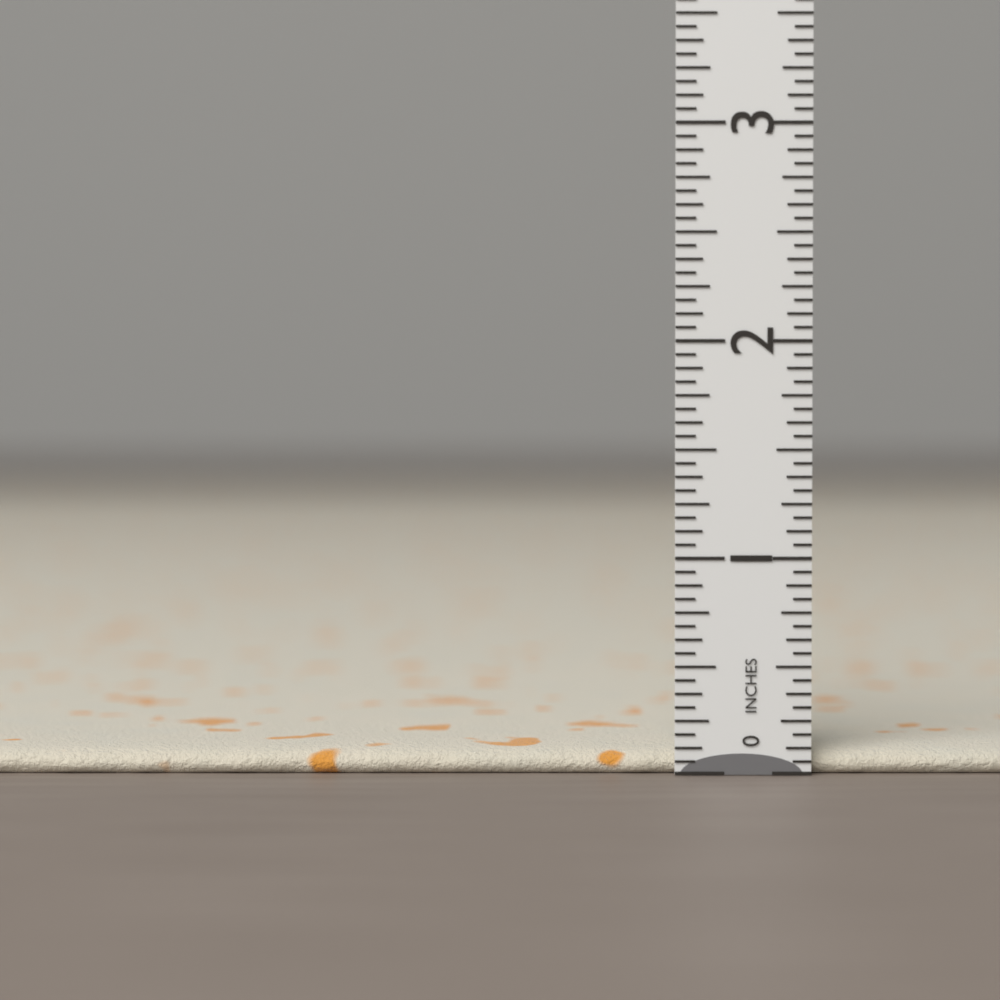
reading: 0.1250 in
